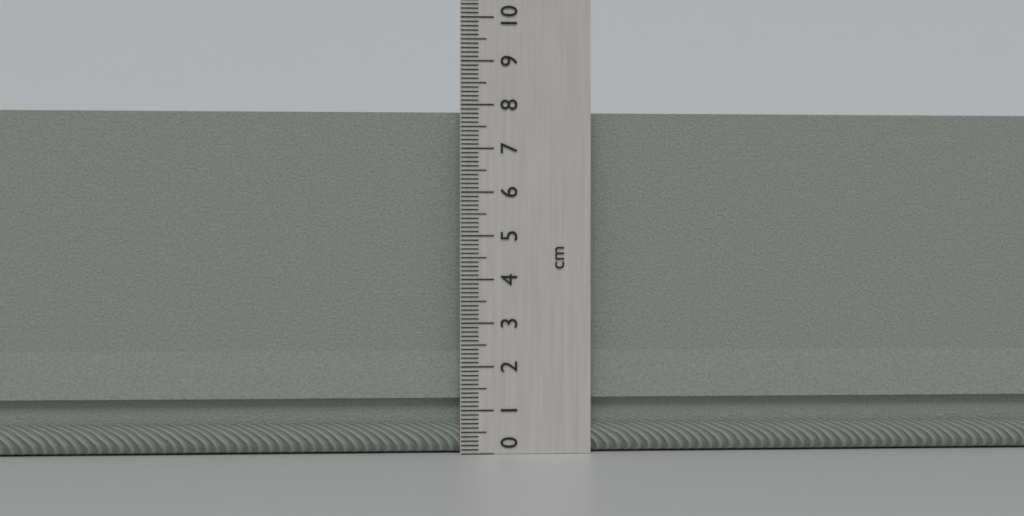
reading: 7.9 cm
